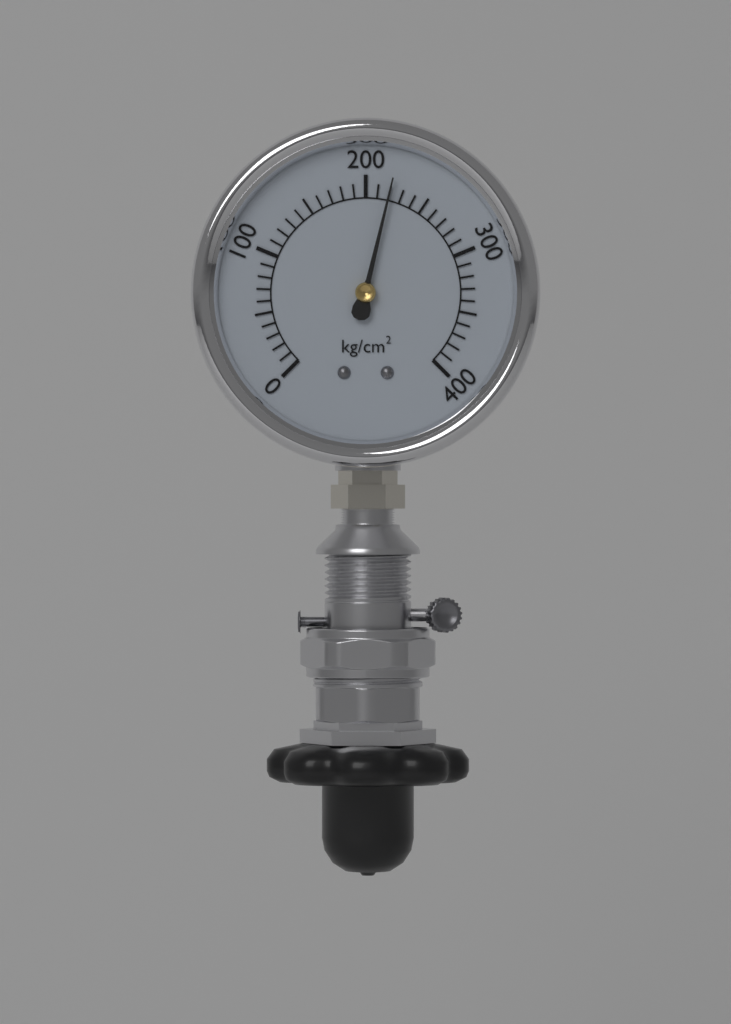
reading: 220 kg/cm²
